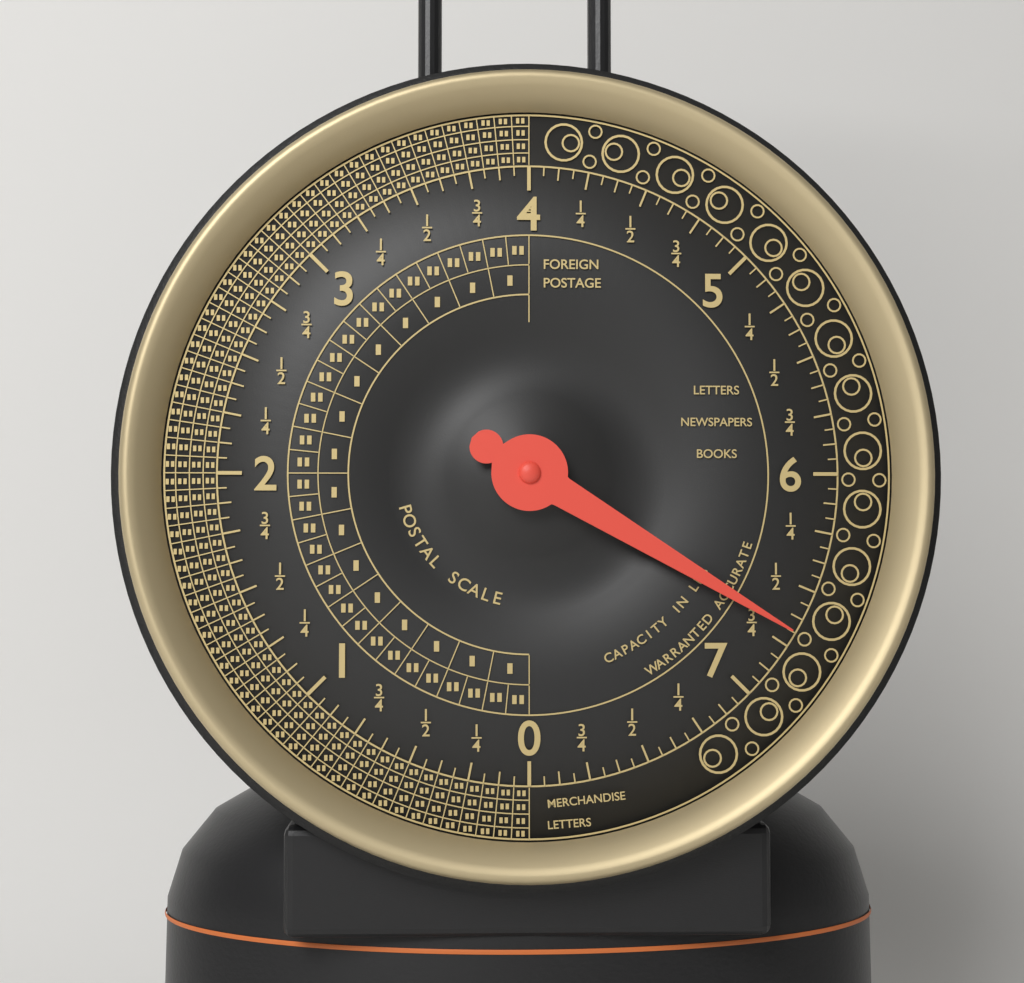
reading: 6.6875 lbs
